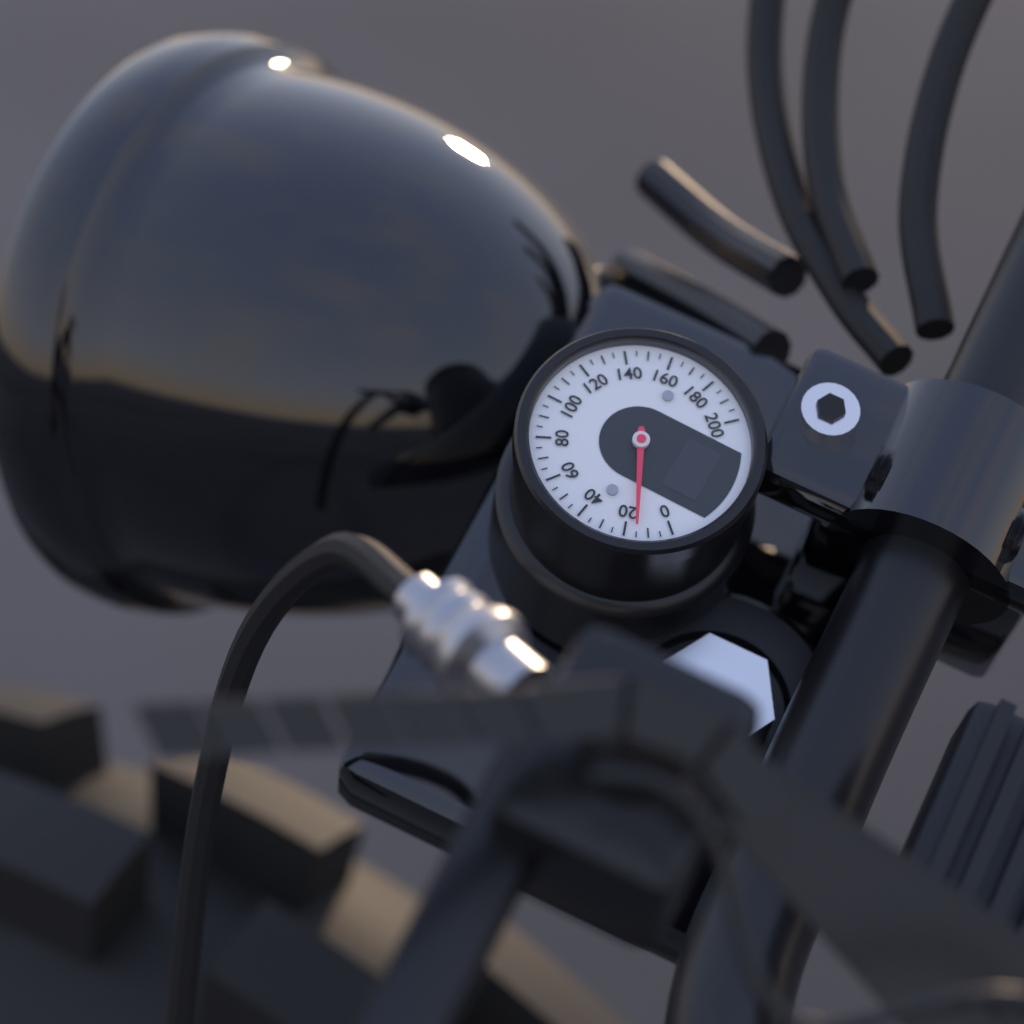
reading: 15 (no unit)
